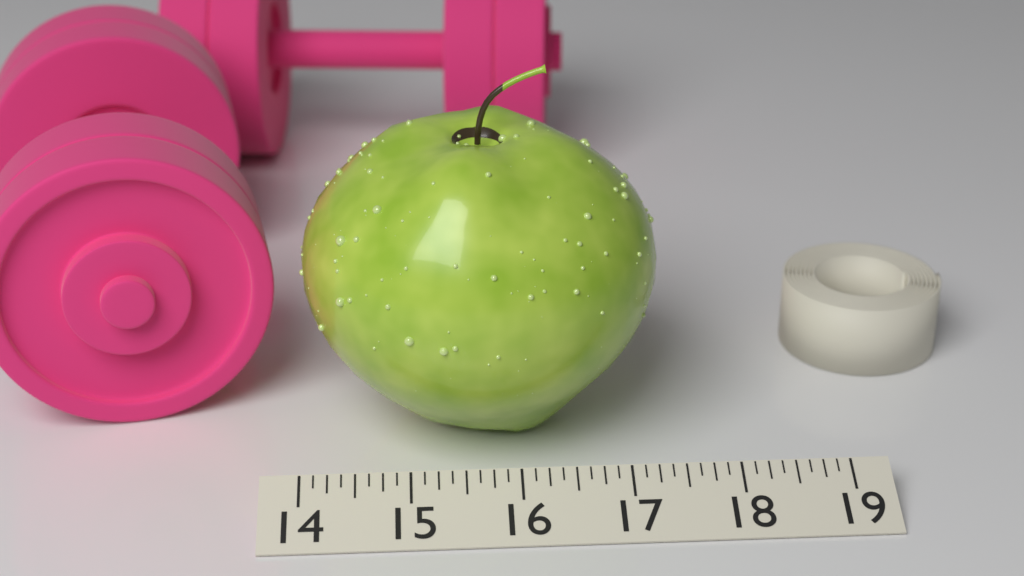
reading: 17.375 (no unit)
